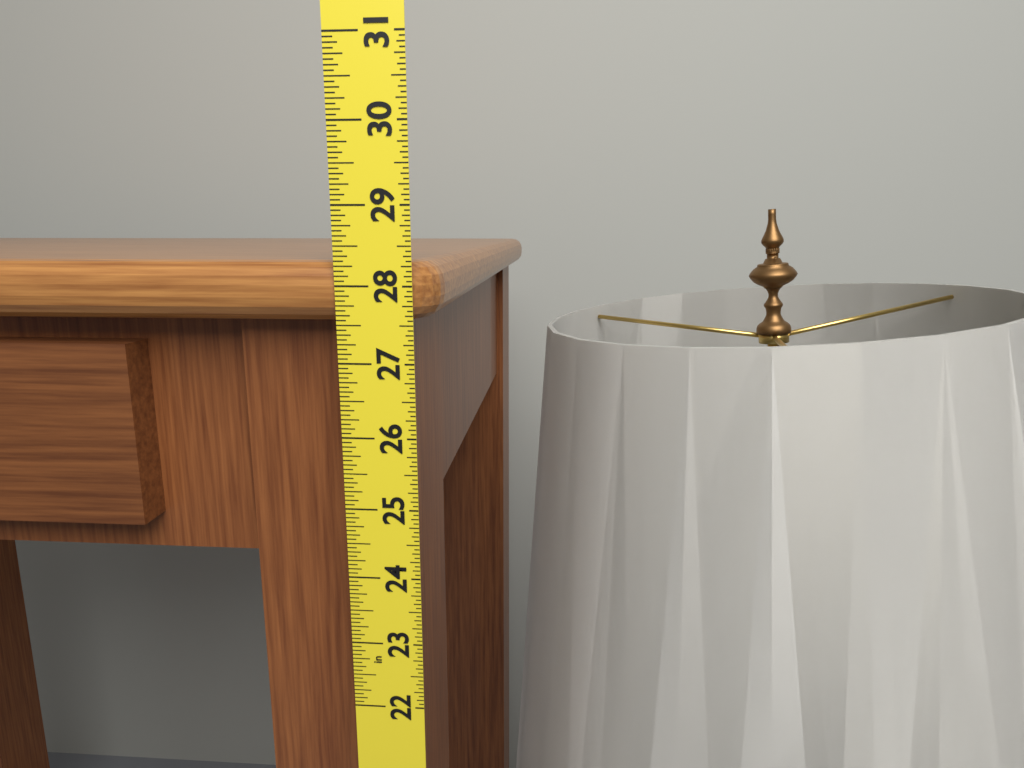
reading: 28.3125 in
